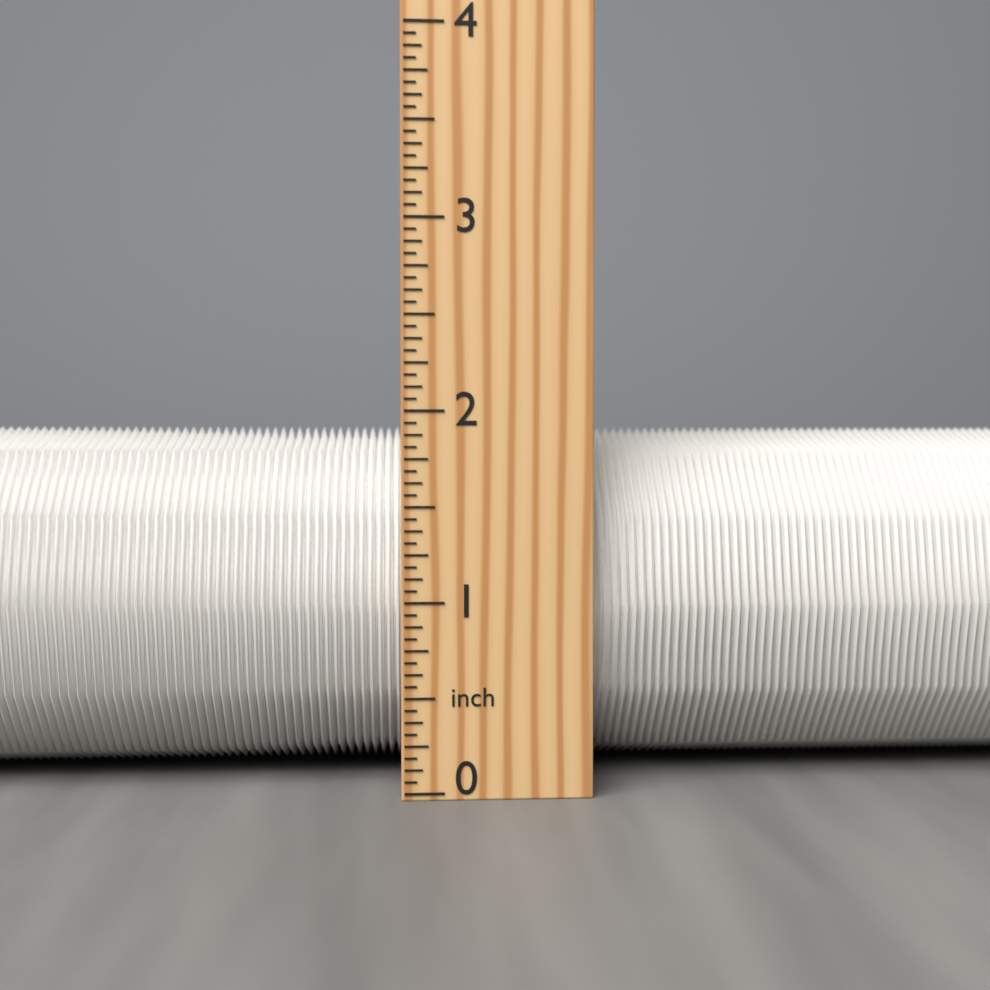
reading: 1.9375 inch
